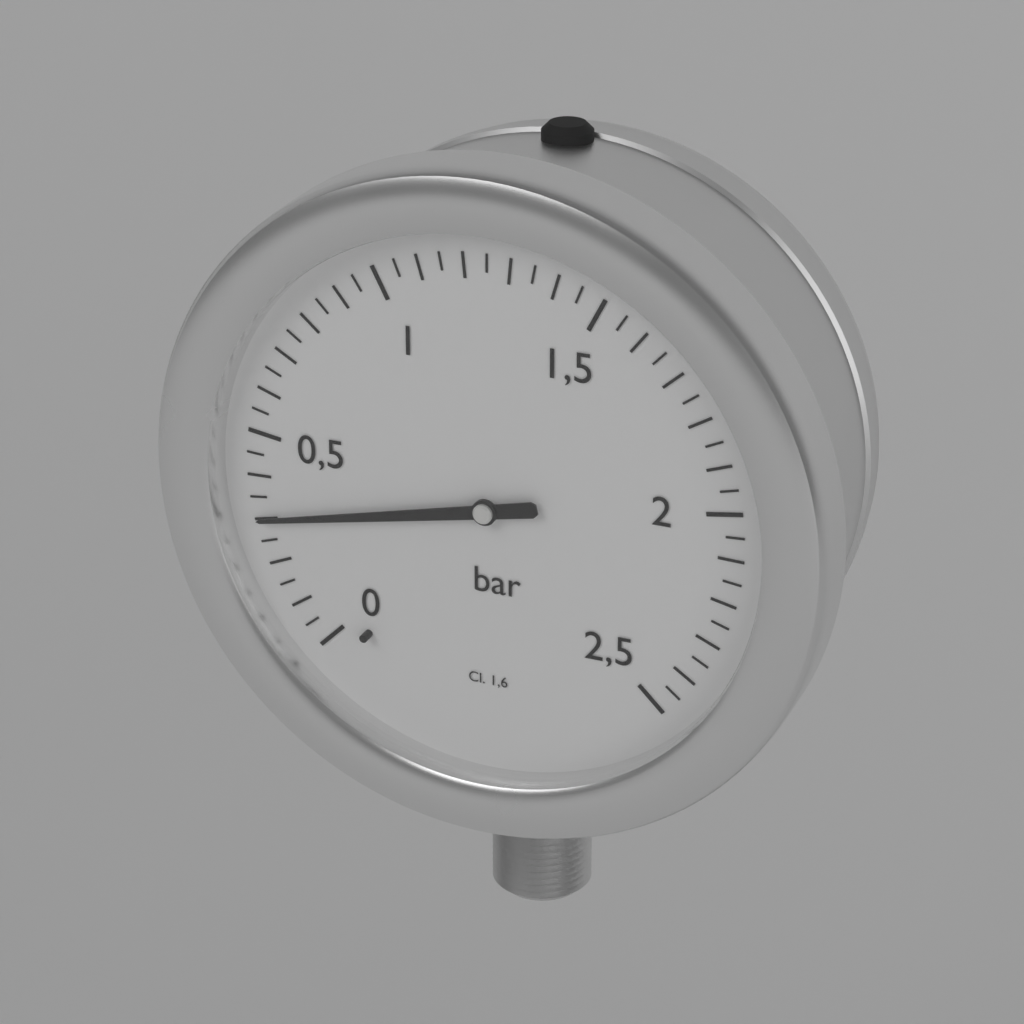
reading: 0.30 bar
